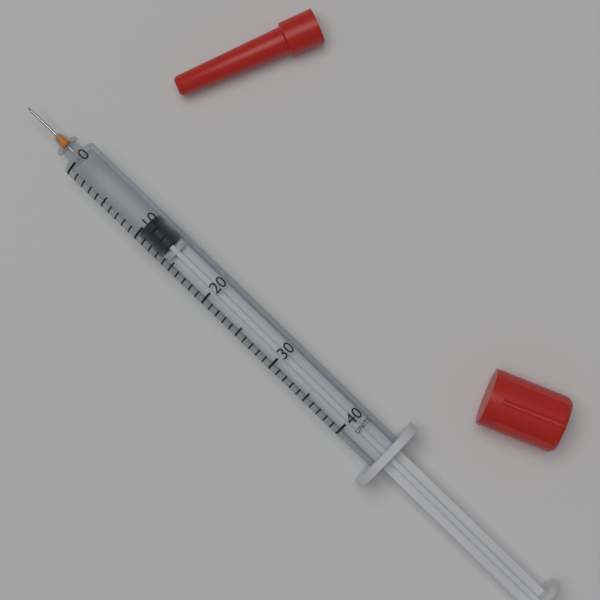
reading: 10 units
